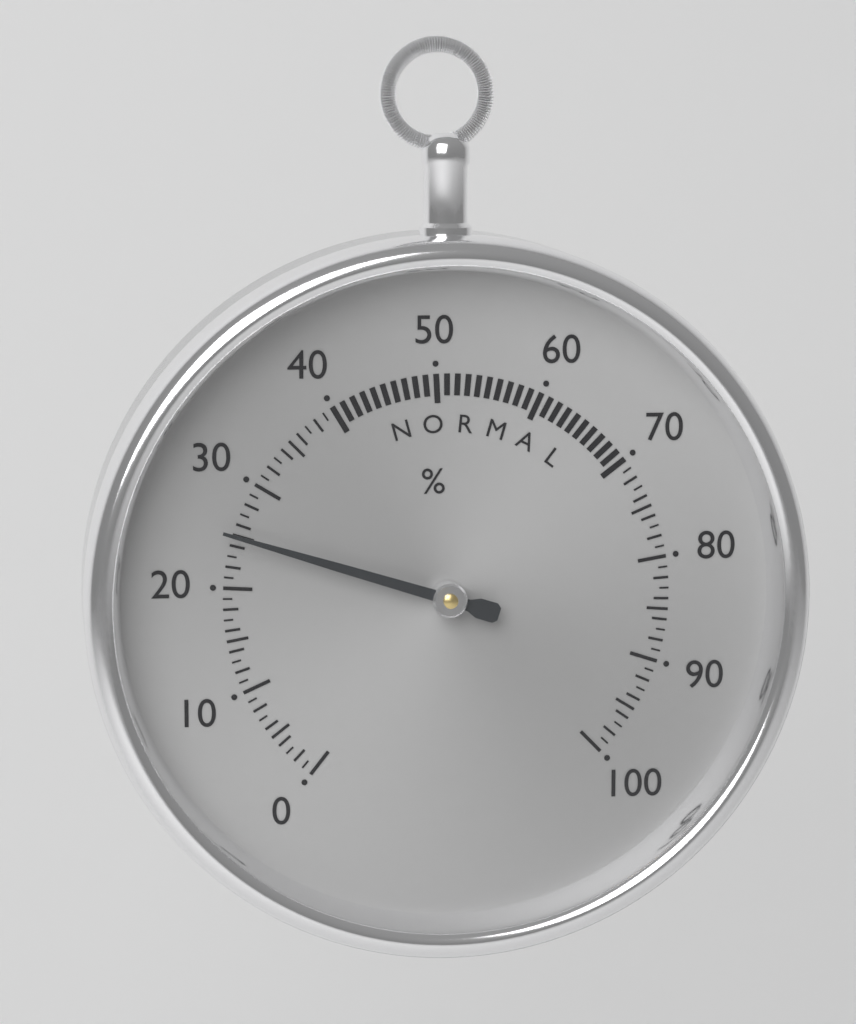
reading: 25 %
